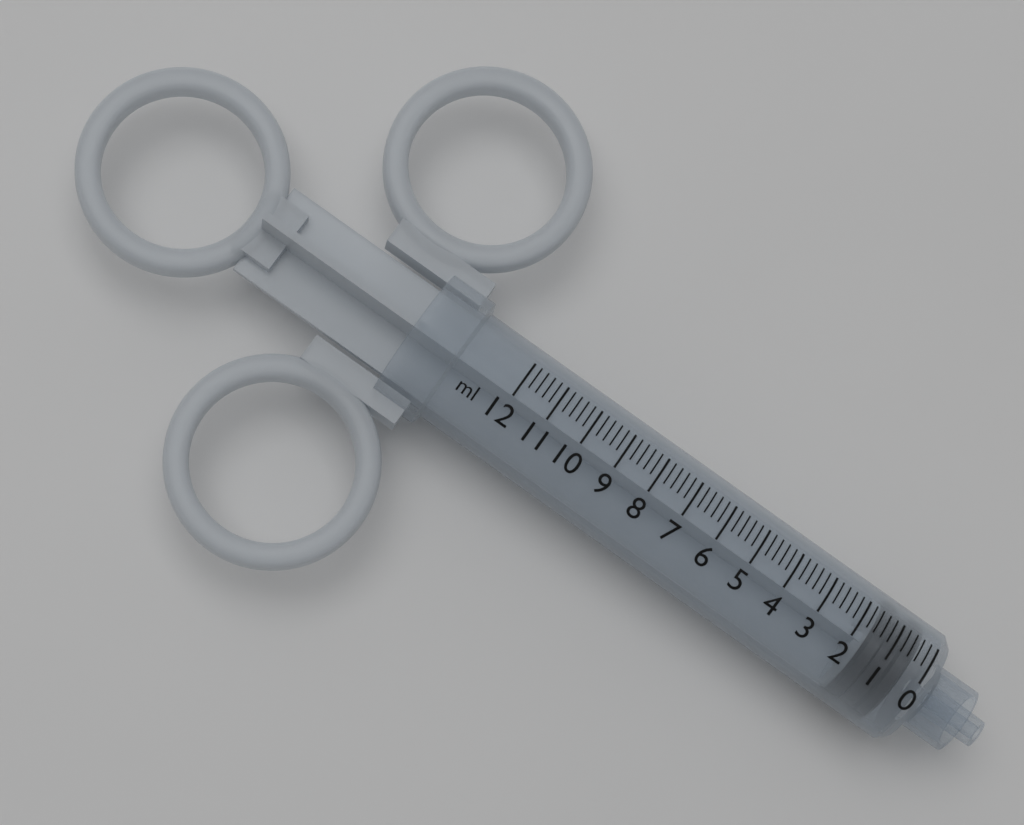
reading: 0.4 ml
